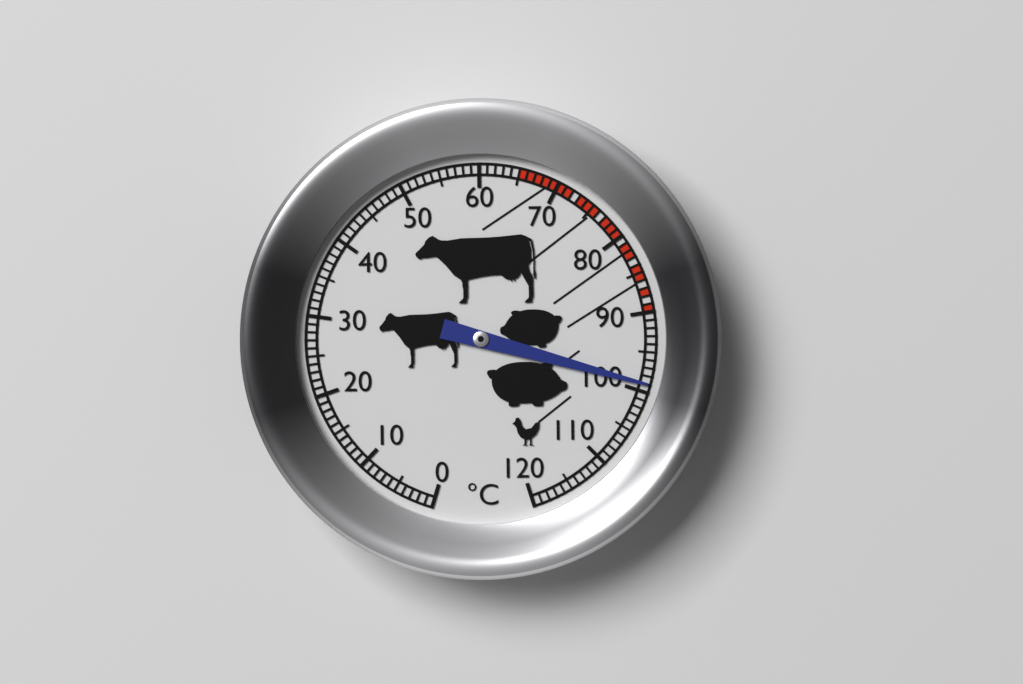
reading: 99 °C
